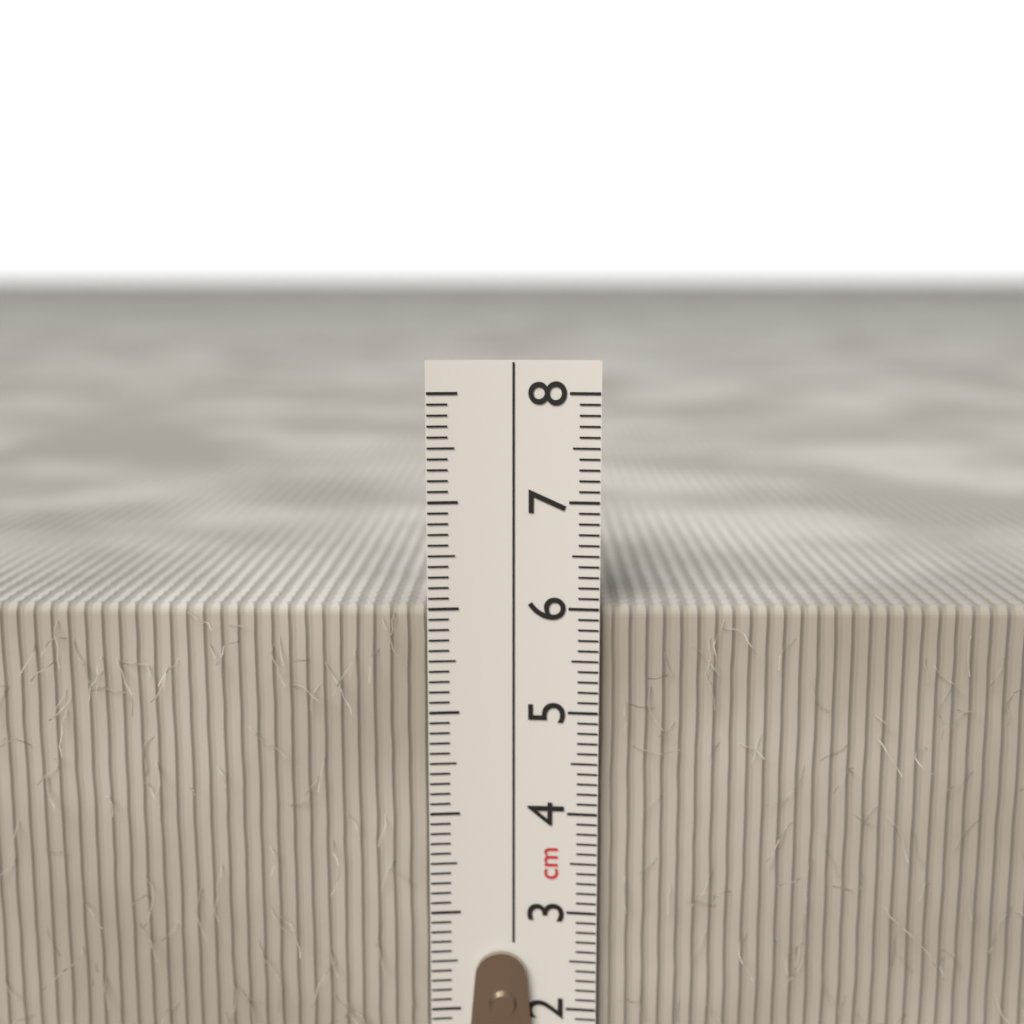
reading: 6.0 cm
